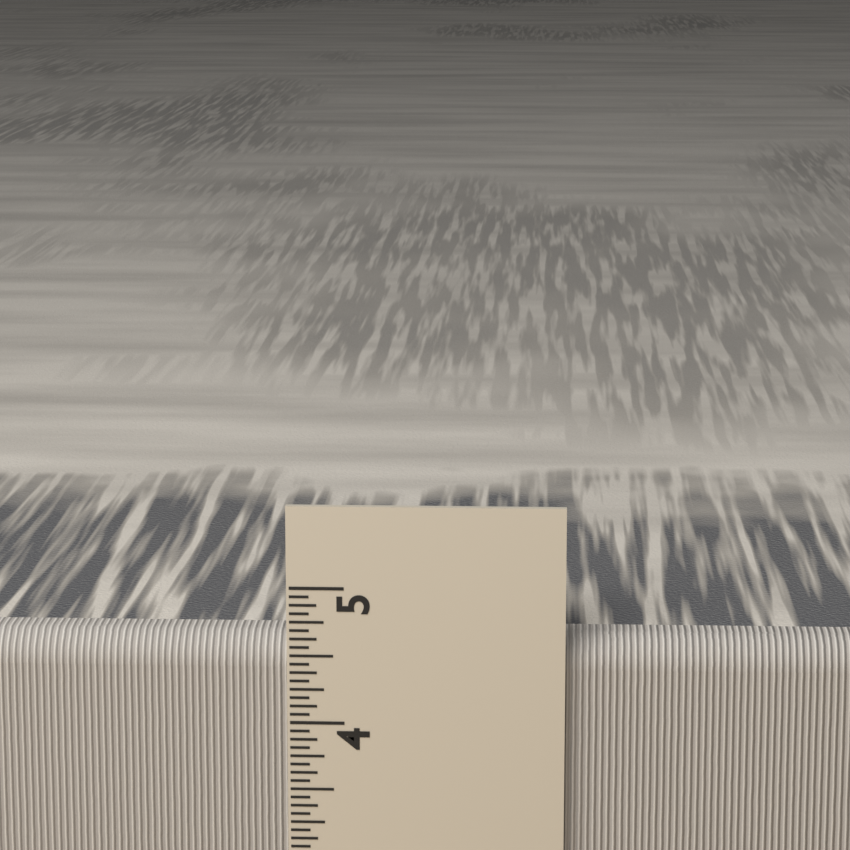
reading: 4.6250 in
